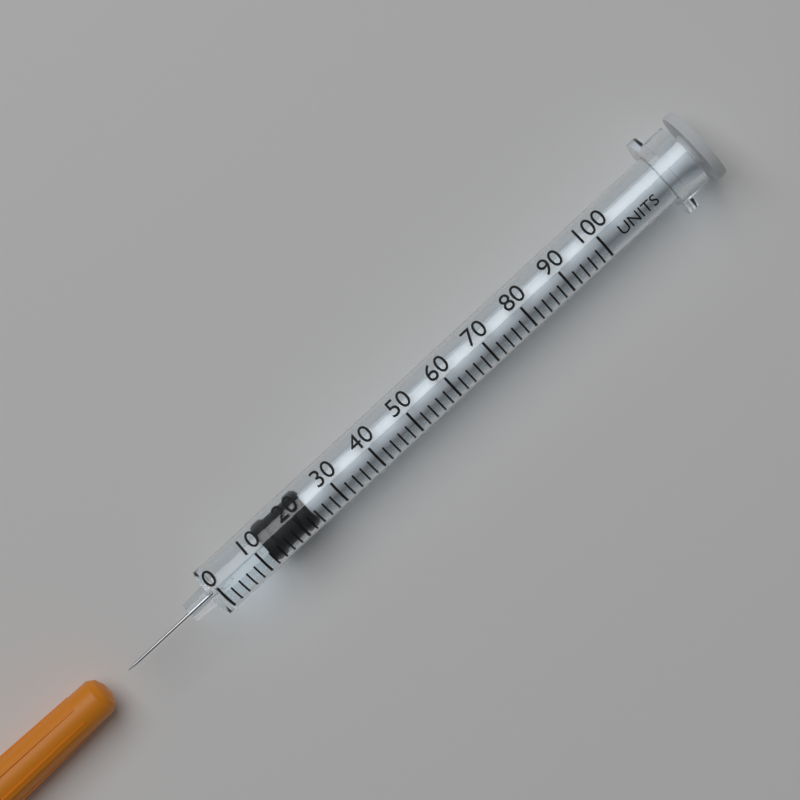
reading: 12 units
